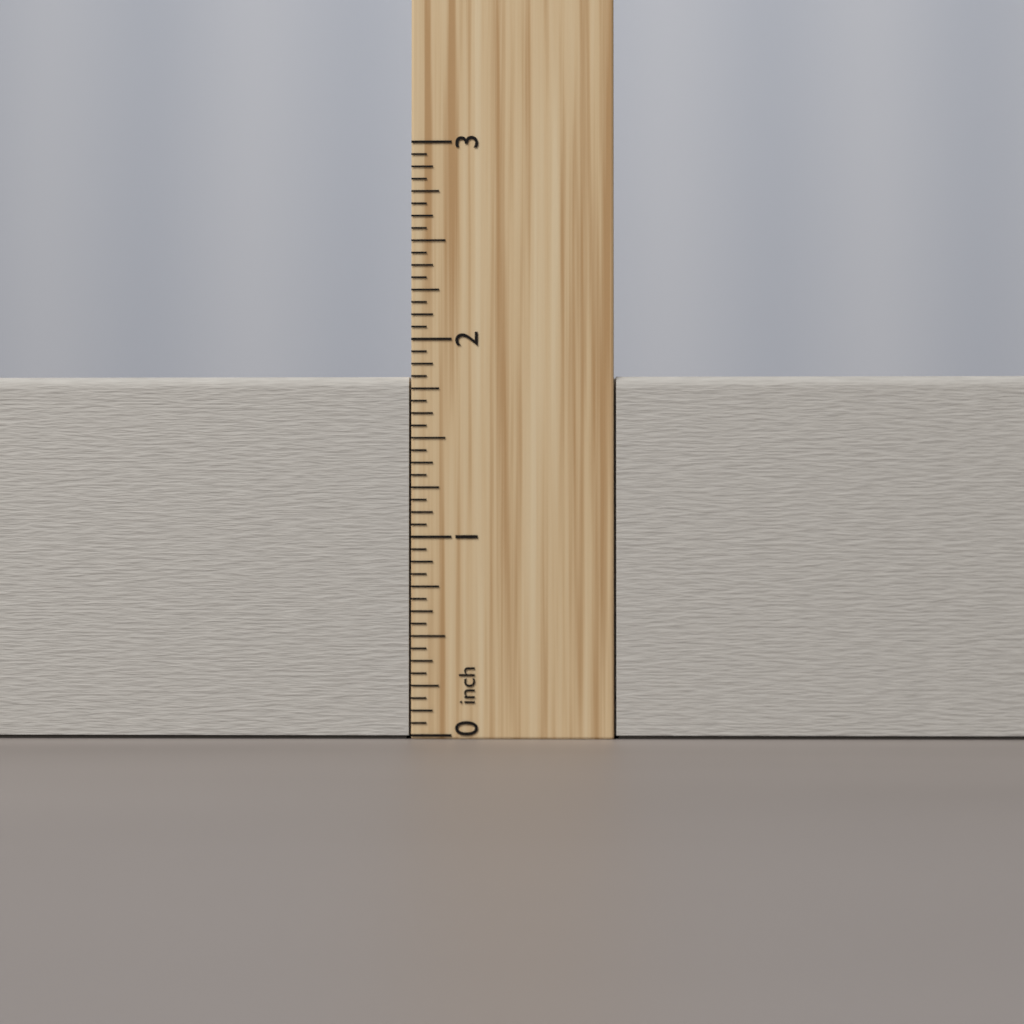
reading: 1.8125 inch
